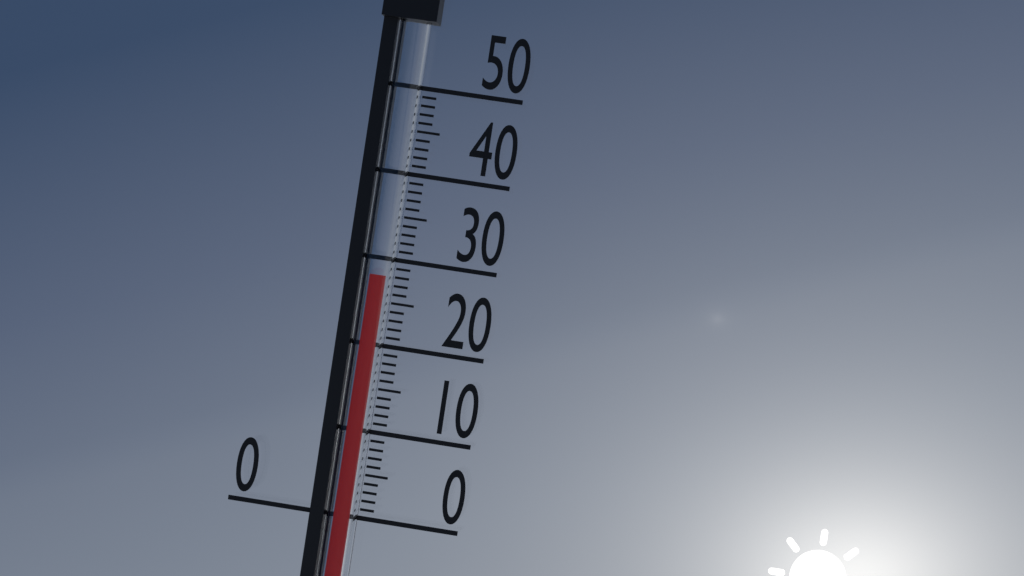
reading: 28 (no unit)
